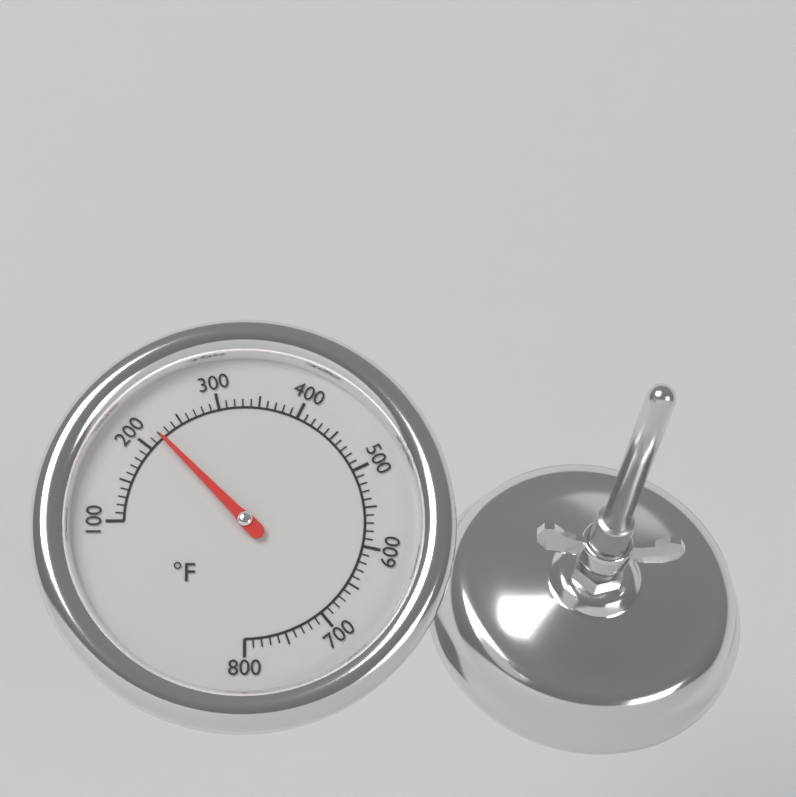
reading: 220 °F
